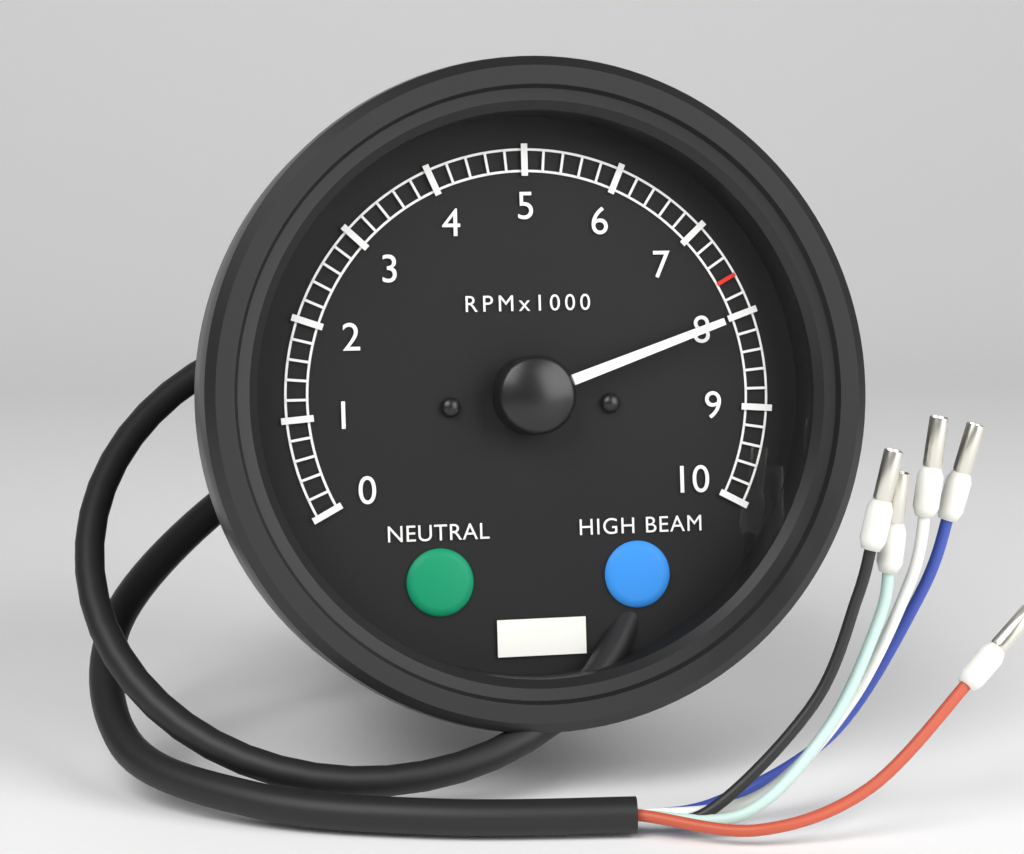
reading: 8000 RPM
